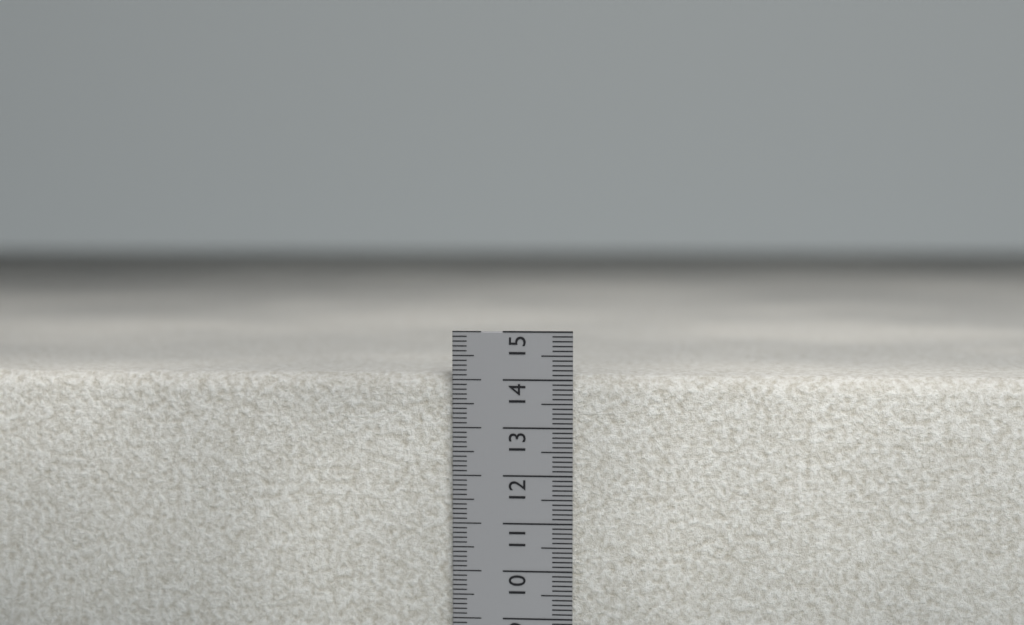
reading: 14.1 cm
